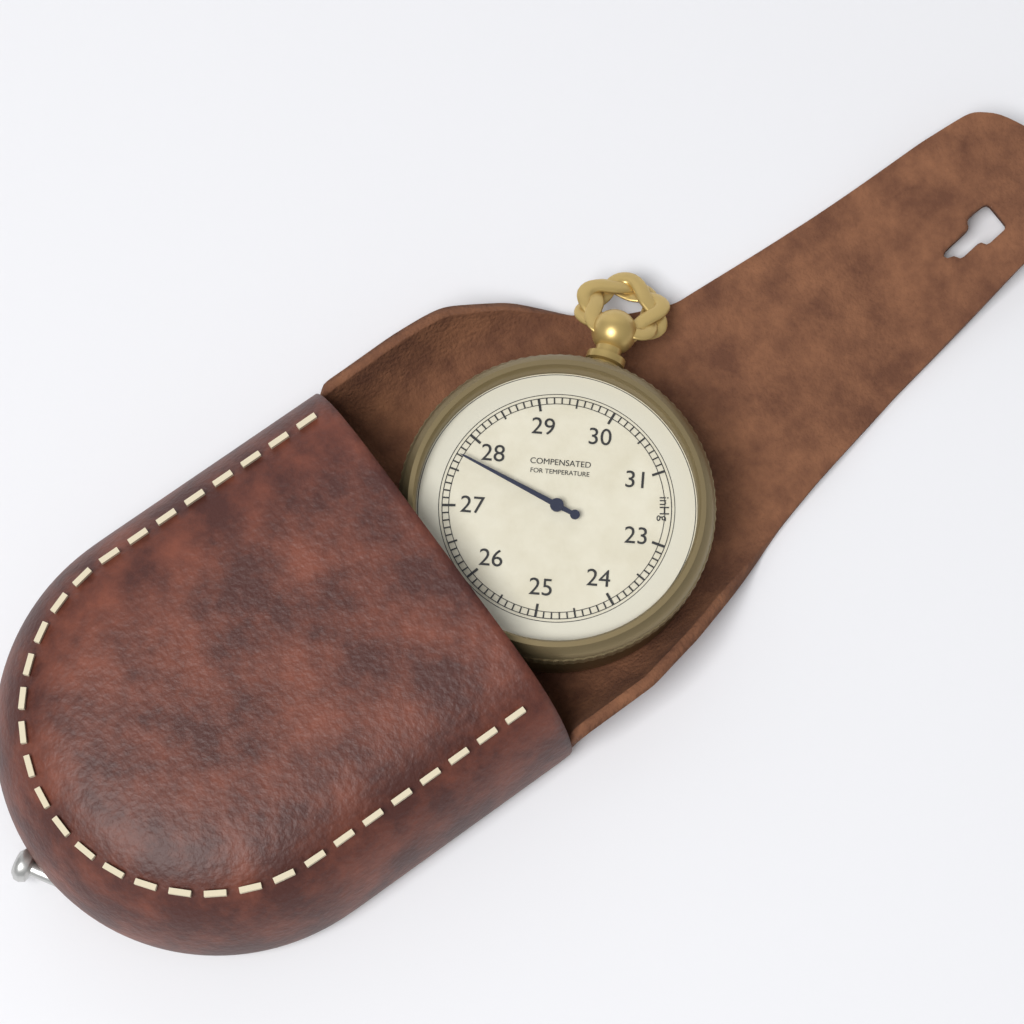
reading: 27.7 inHg
